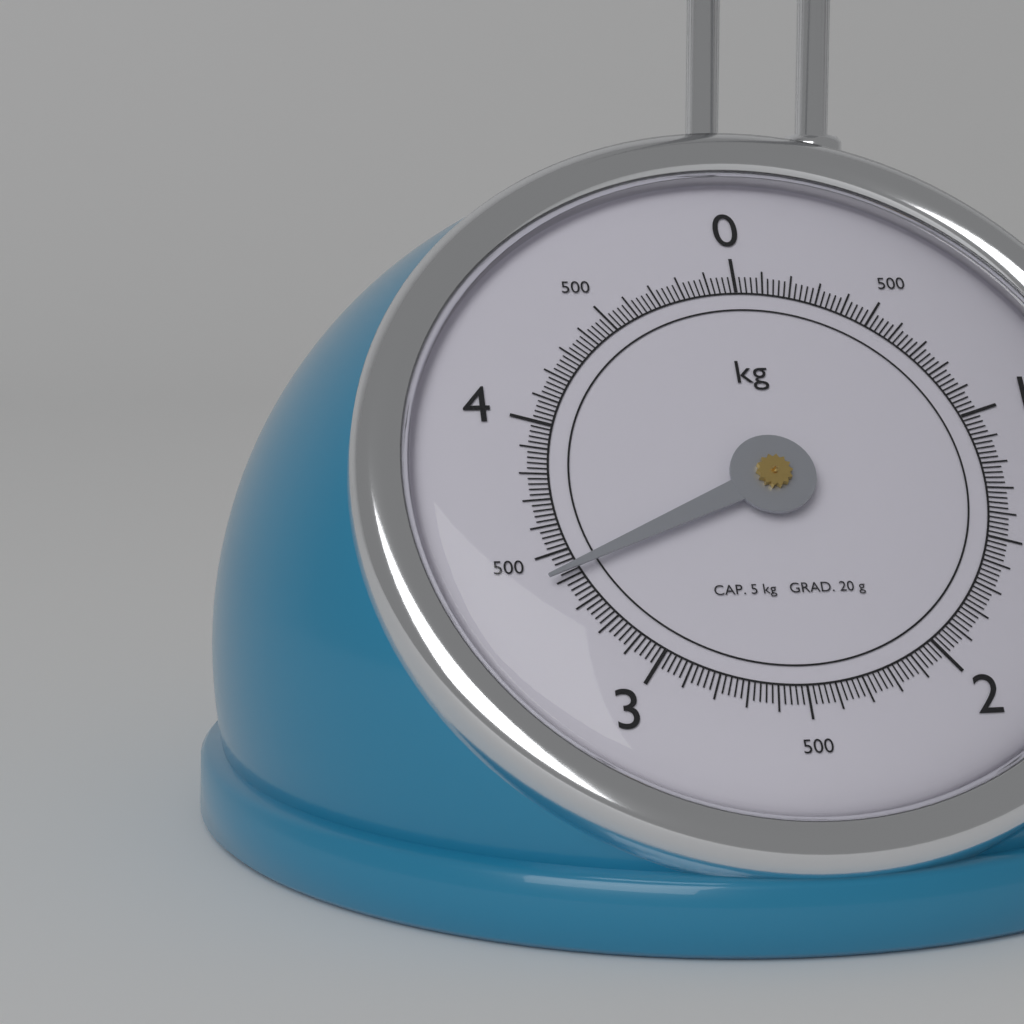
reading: 3.42 kg
